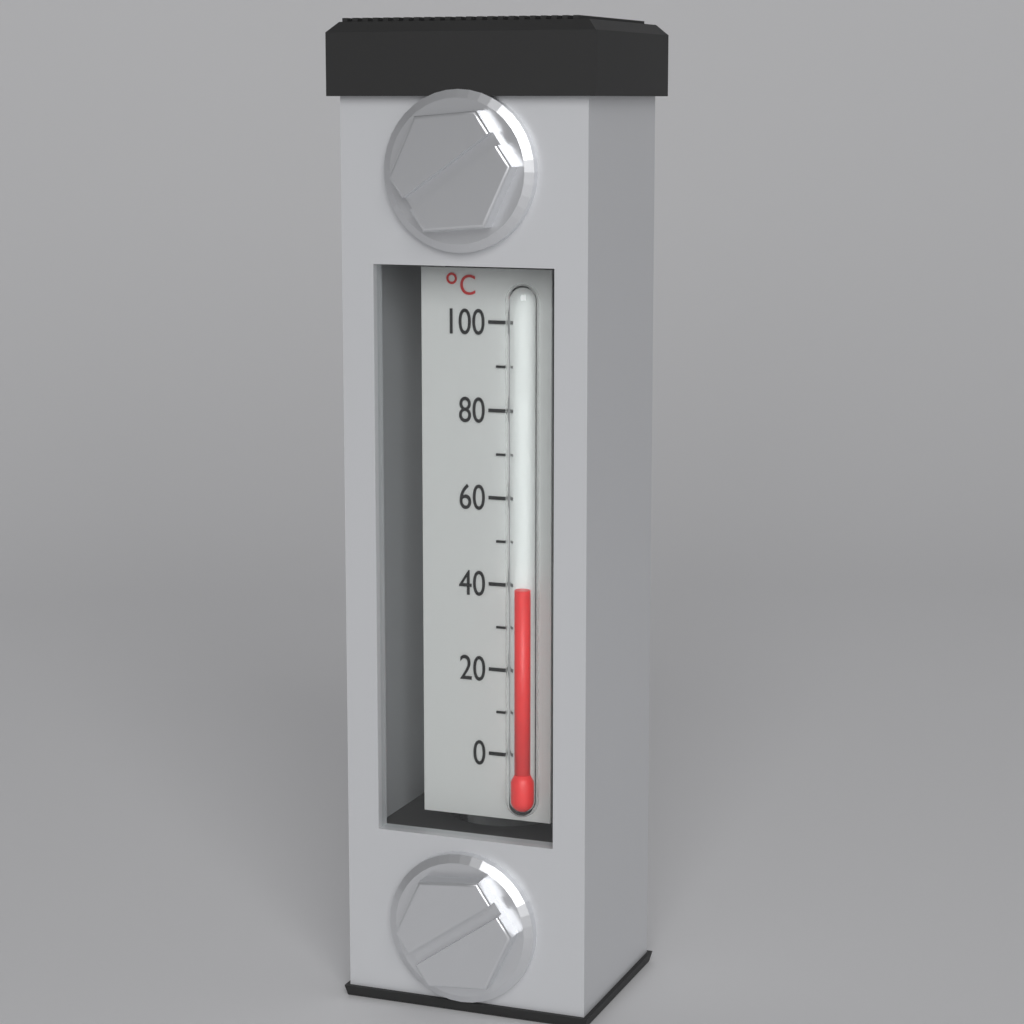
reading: 40 °C
